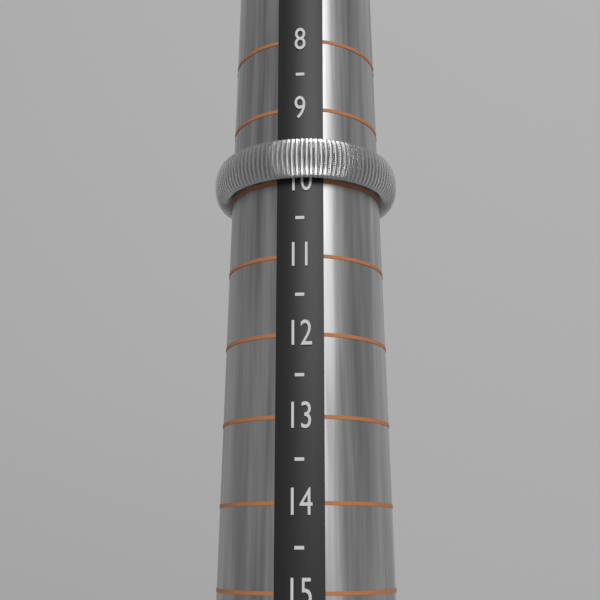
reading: 10.0 (no unit)
